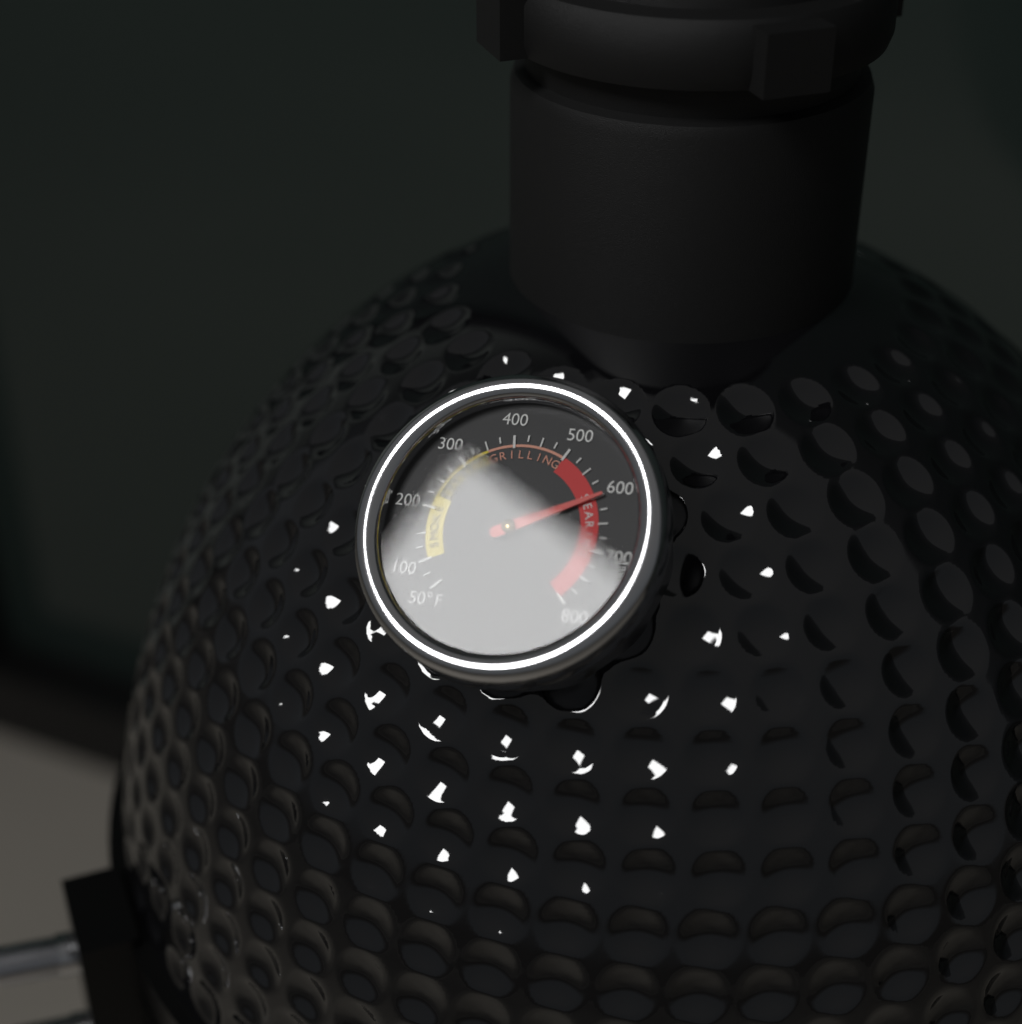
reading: 600 °F
